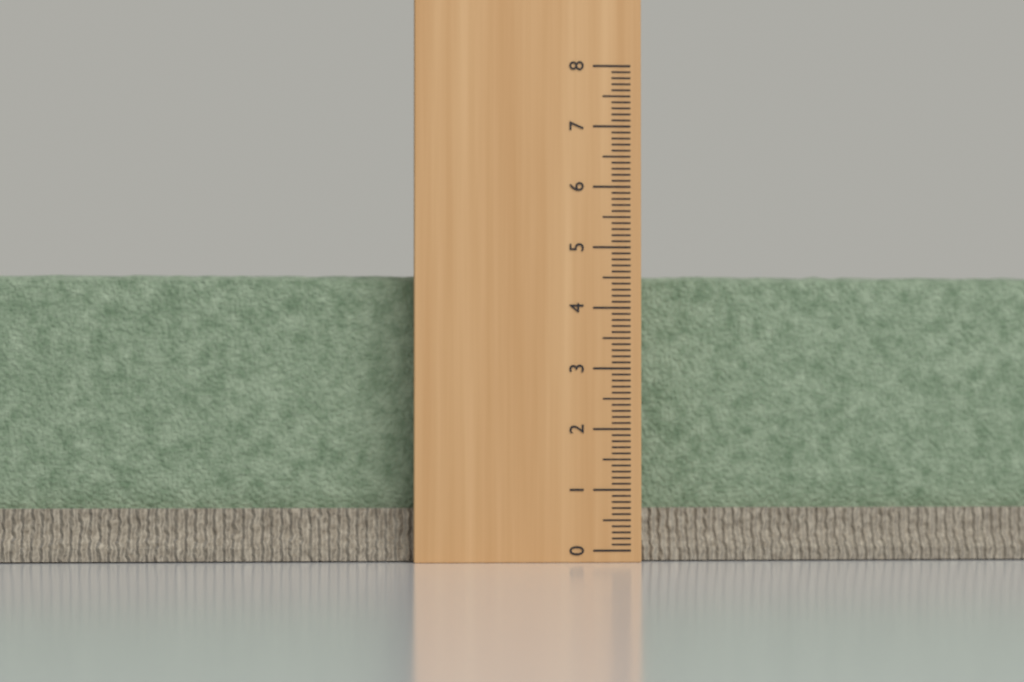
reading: 4.6 (no unit)
